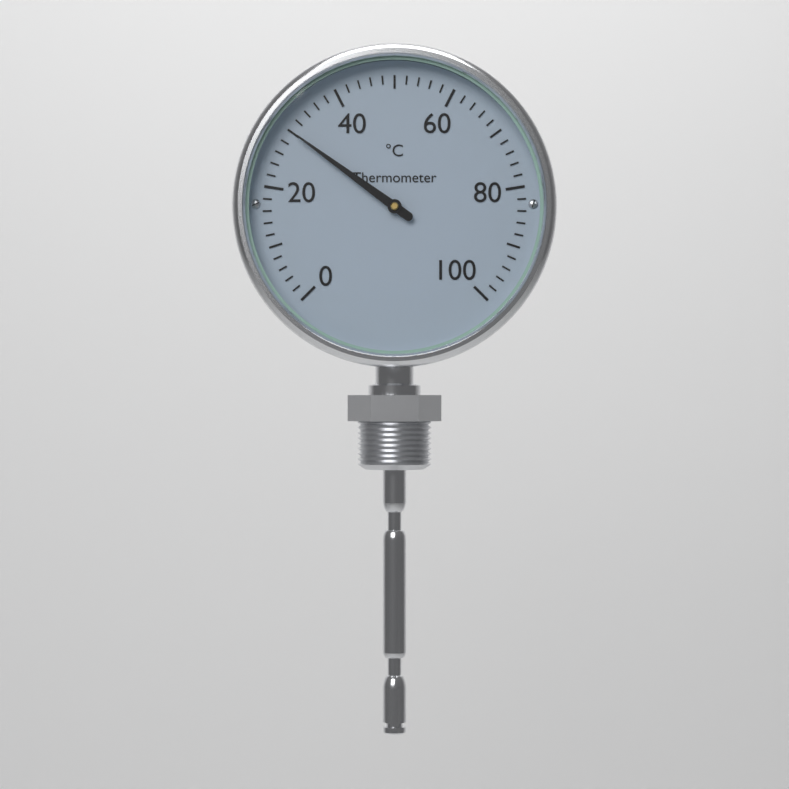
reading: 30 °C
